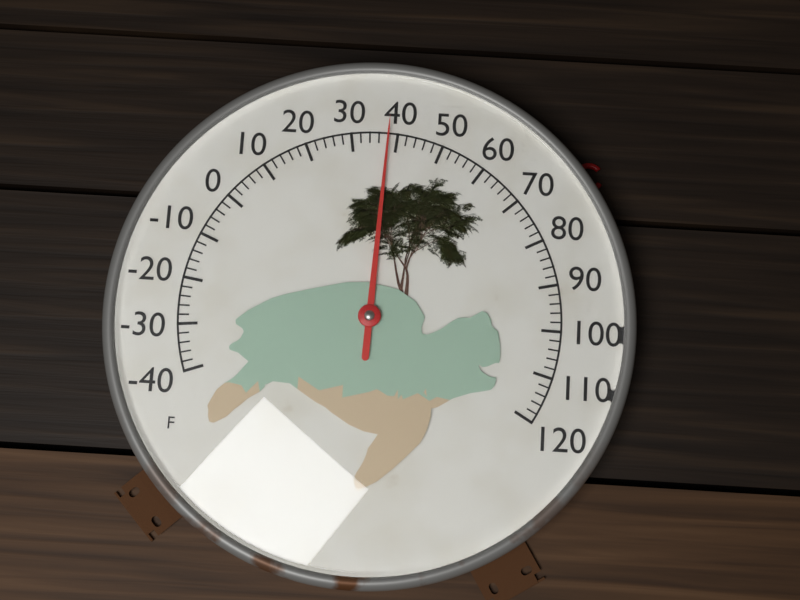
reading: 38 °F
